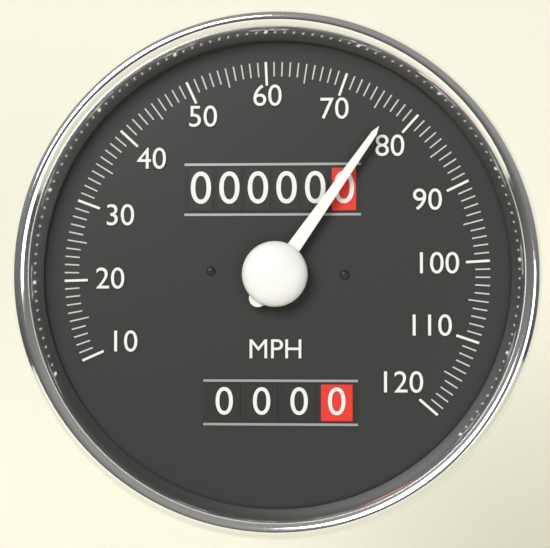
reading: 77 MPH
